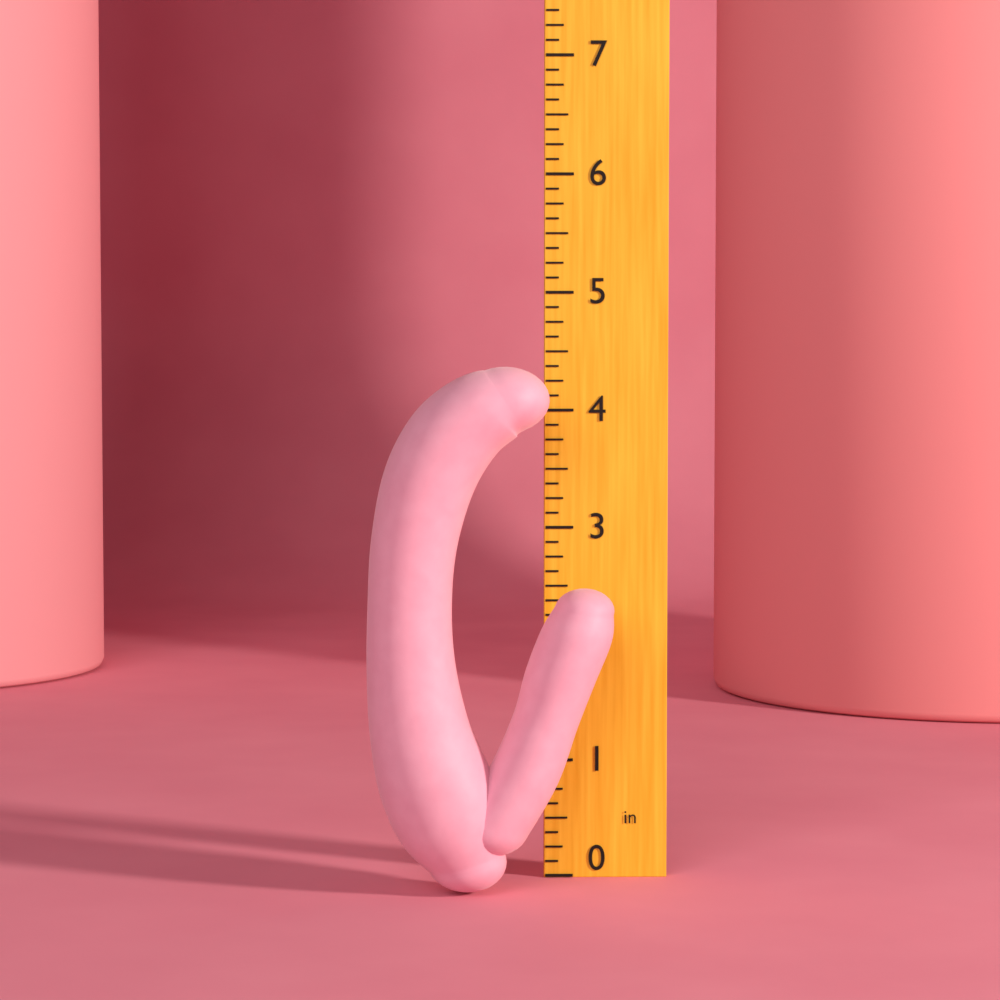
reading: 4.375 in
